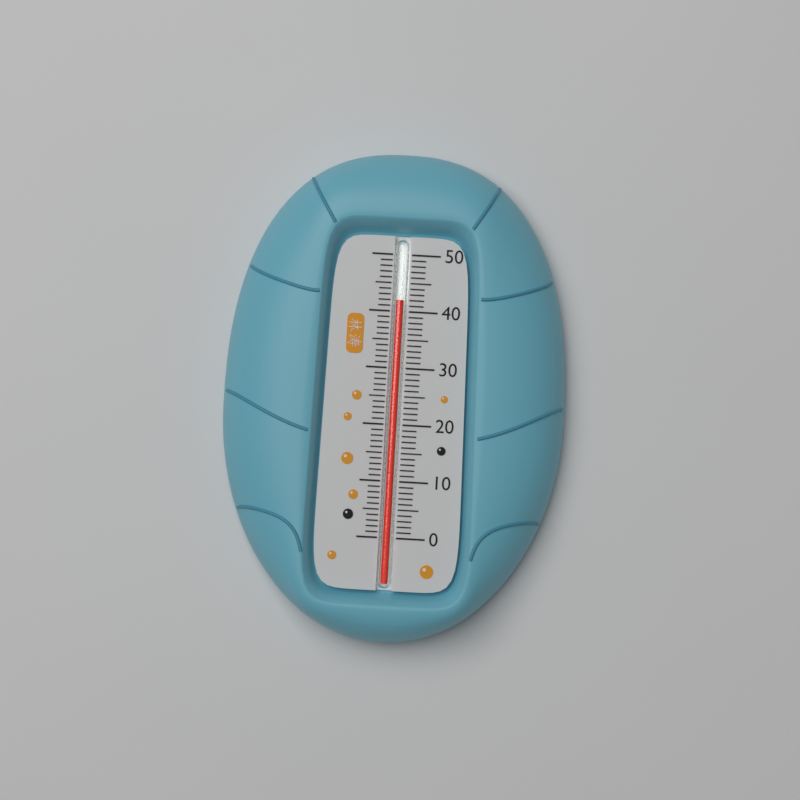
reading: 42 (no unit)
